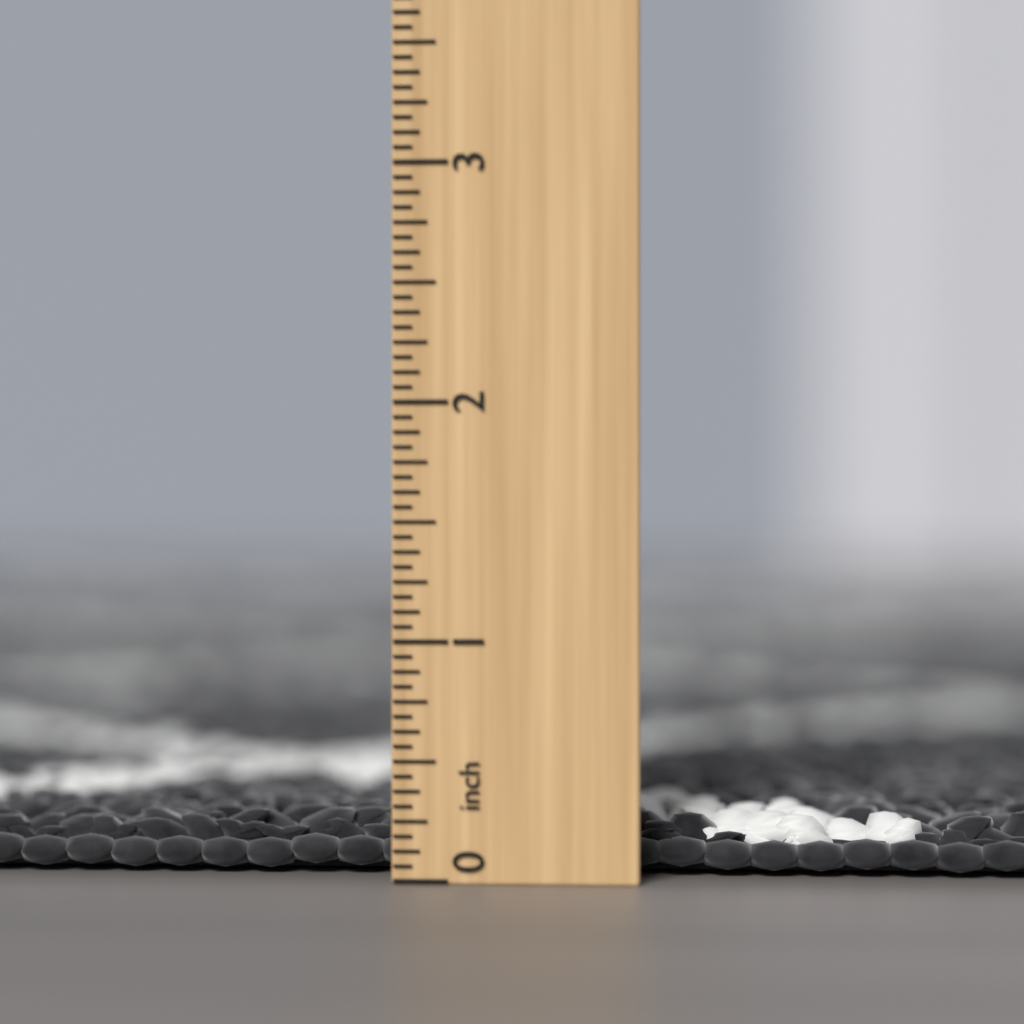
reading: 0.2500 inch
